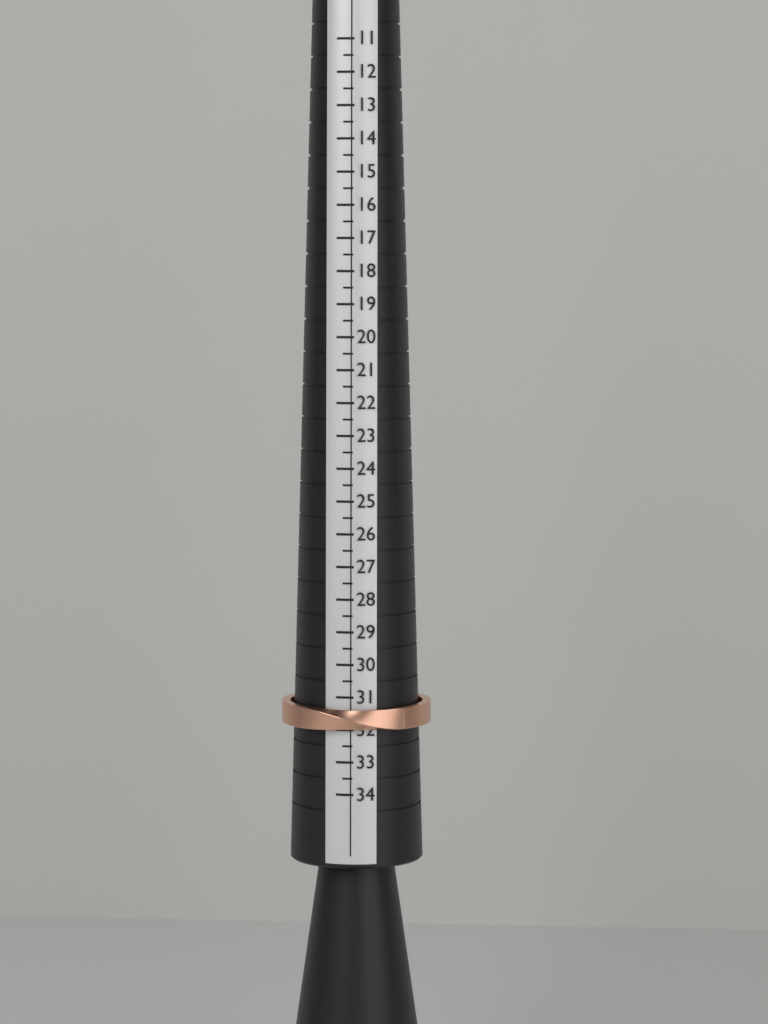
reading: 32.0 (no unit)
